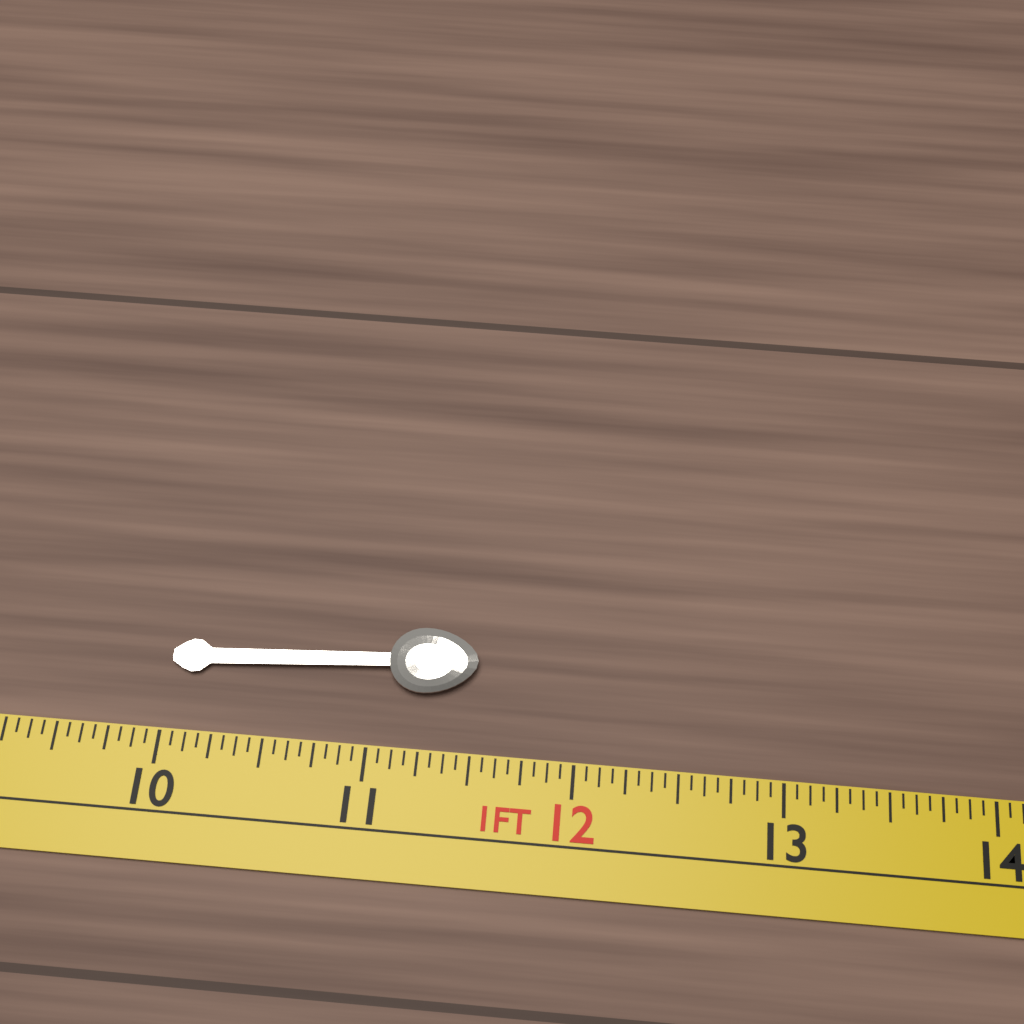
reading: 11.5000 in
